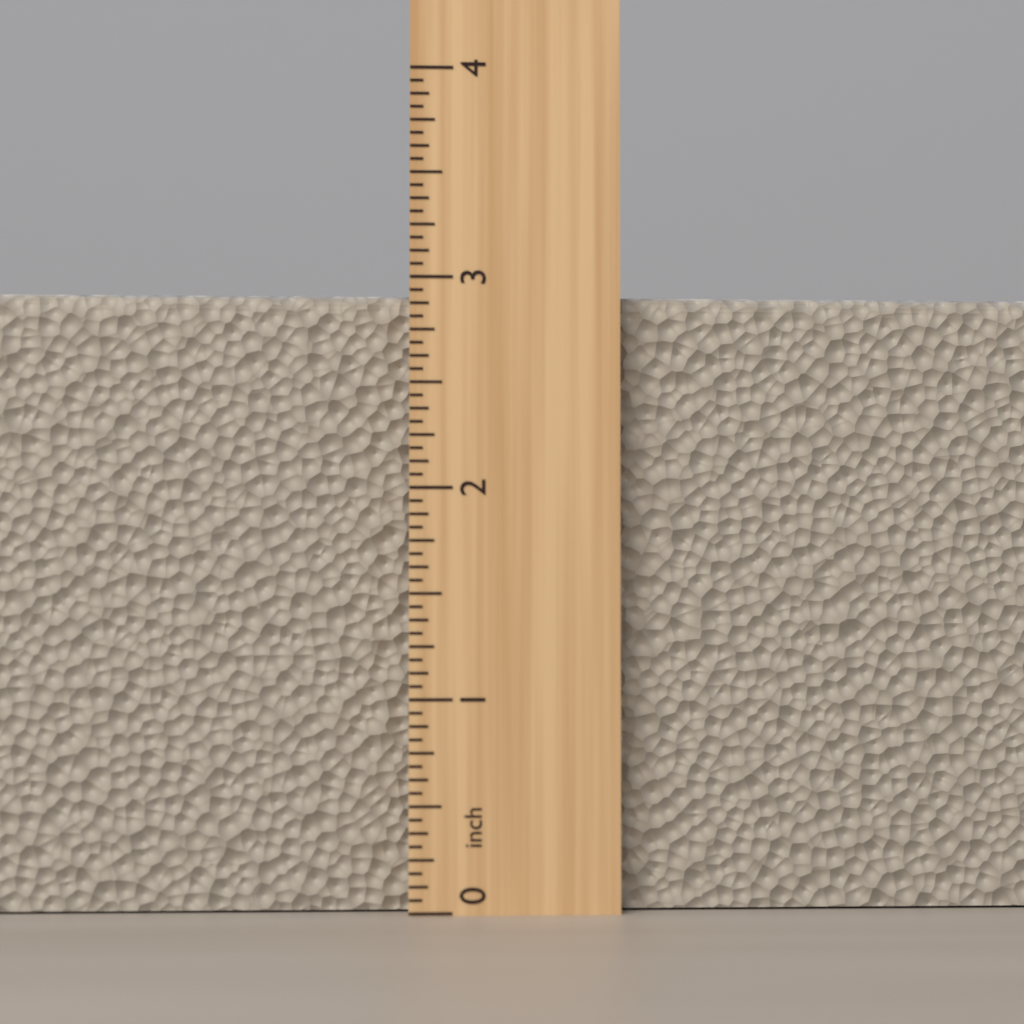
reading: 2.9375 inch
